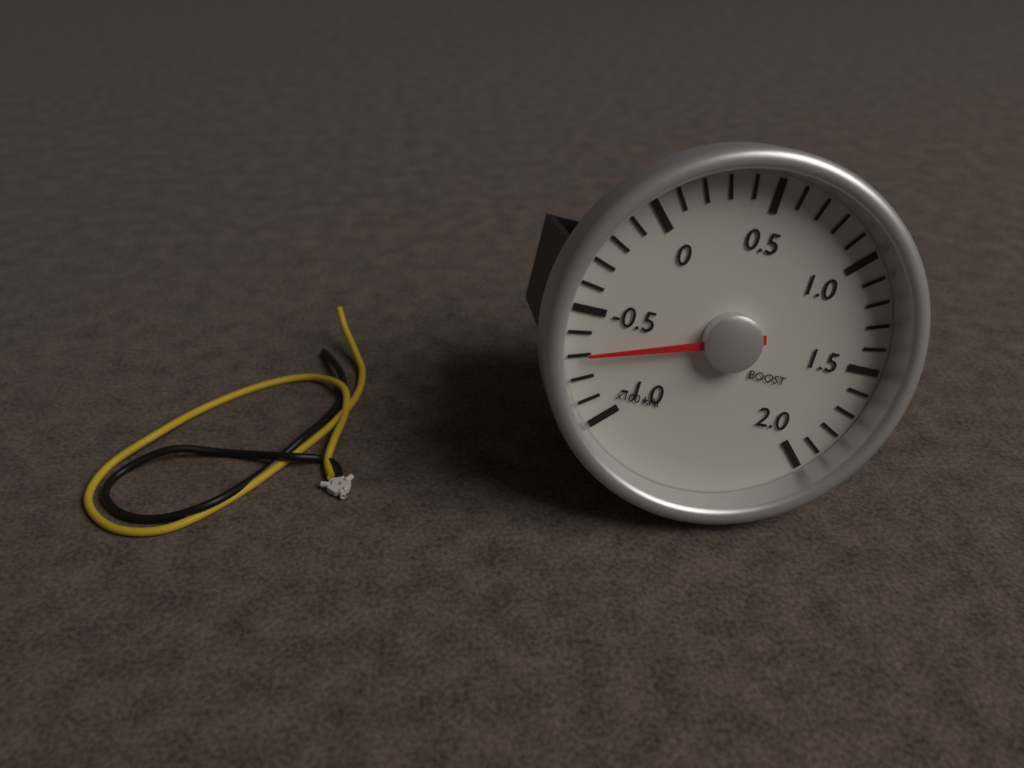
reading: -70 kPa
